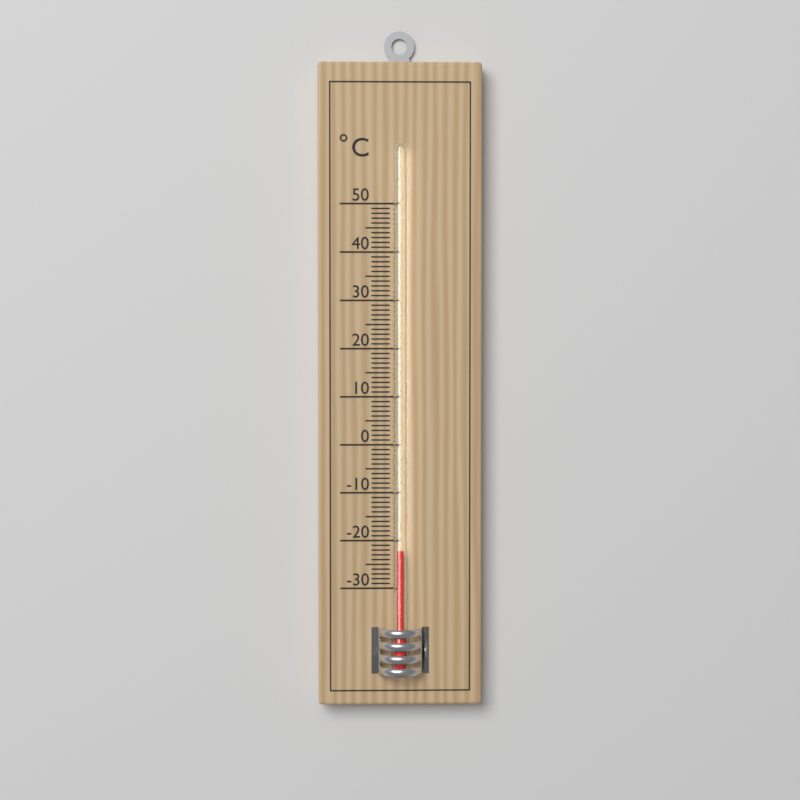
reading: -22 °C
